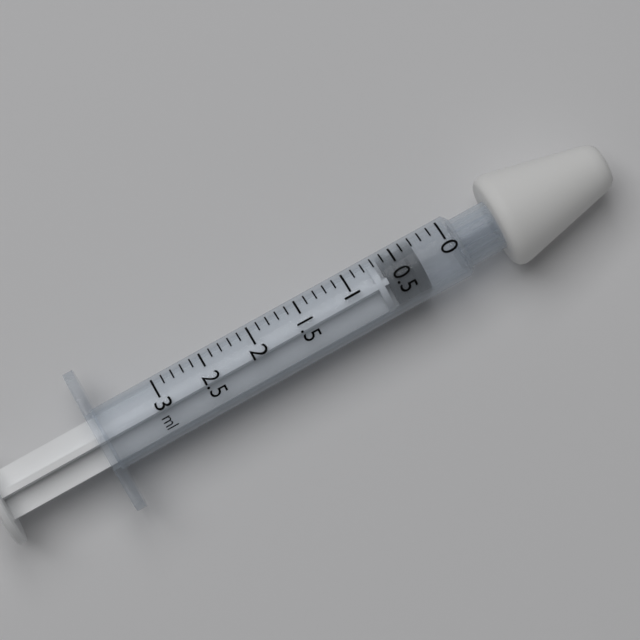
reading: 0.3 ml
